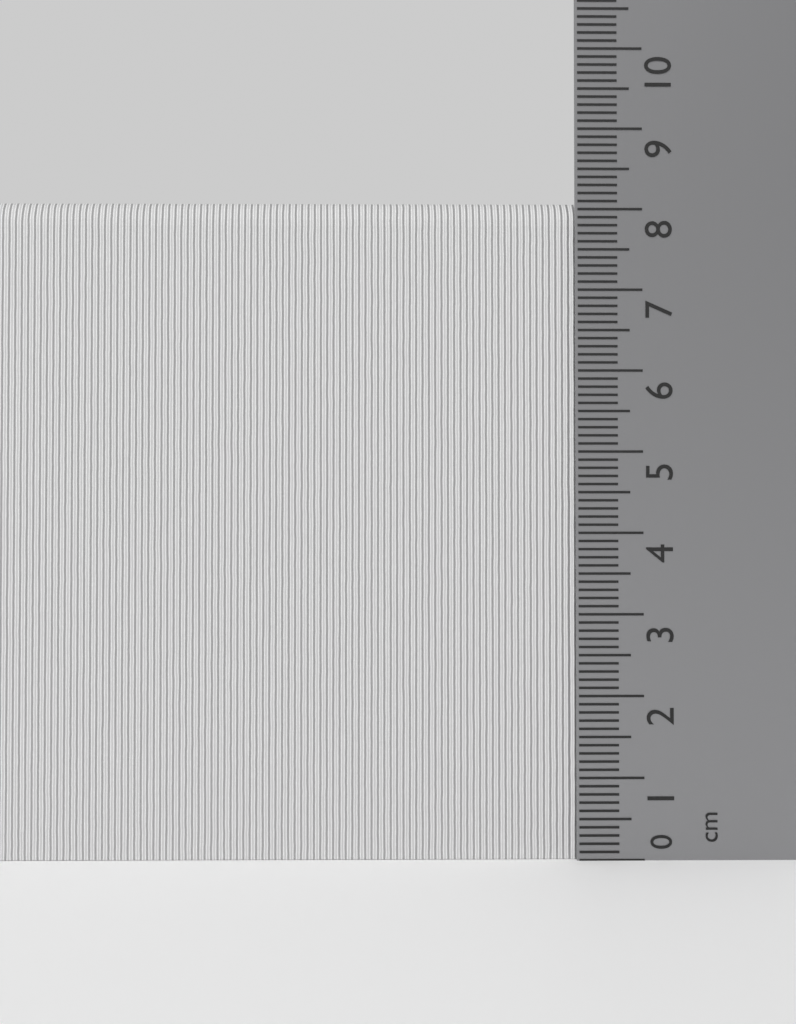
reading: 8.1 cm
